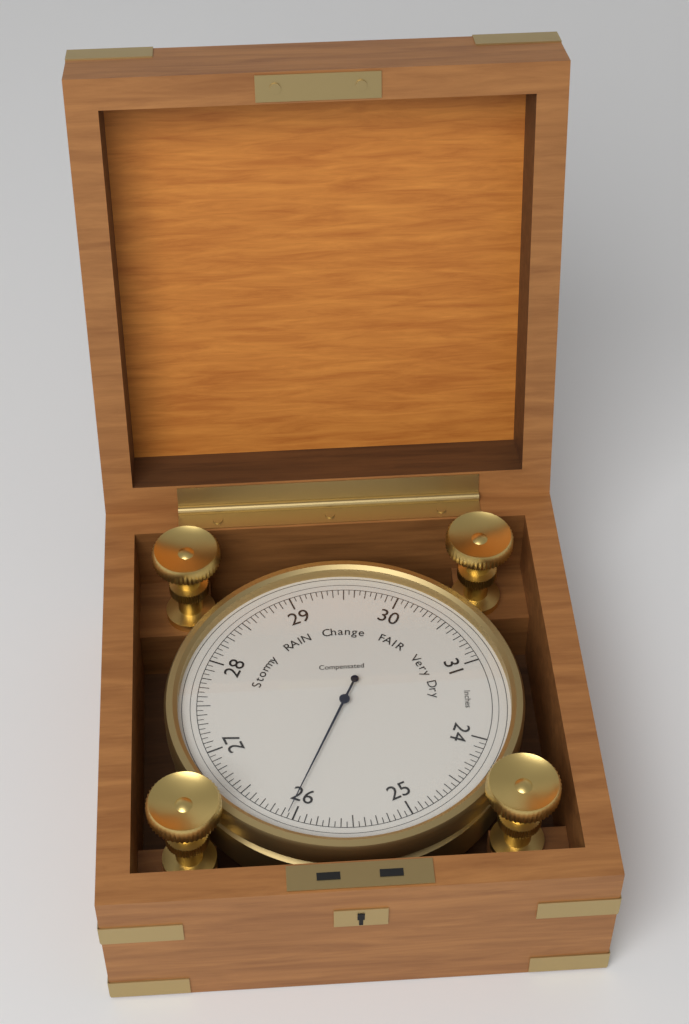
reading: 26.05 inHg
